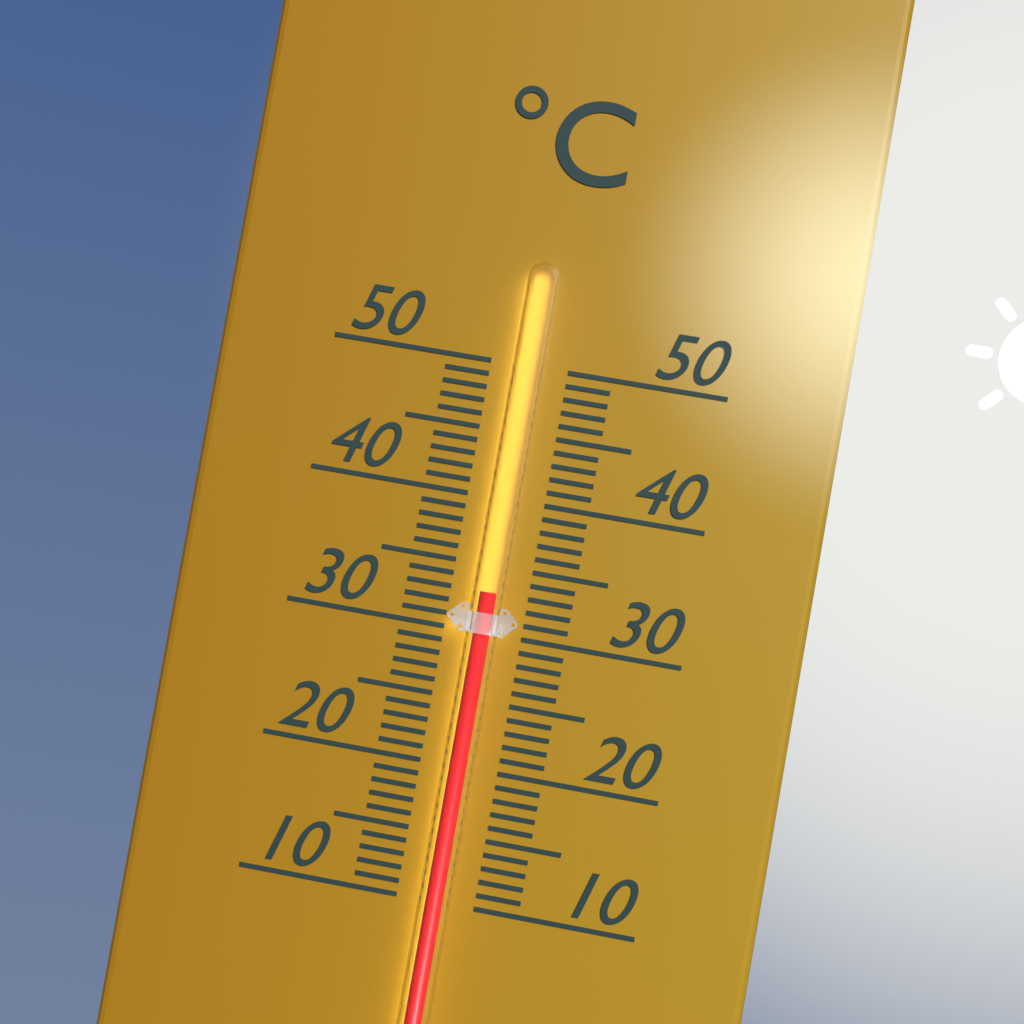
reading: 33 °C
